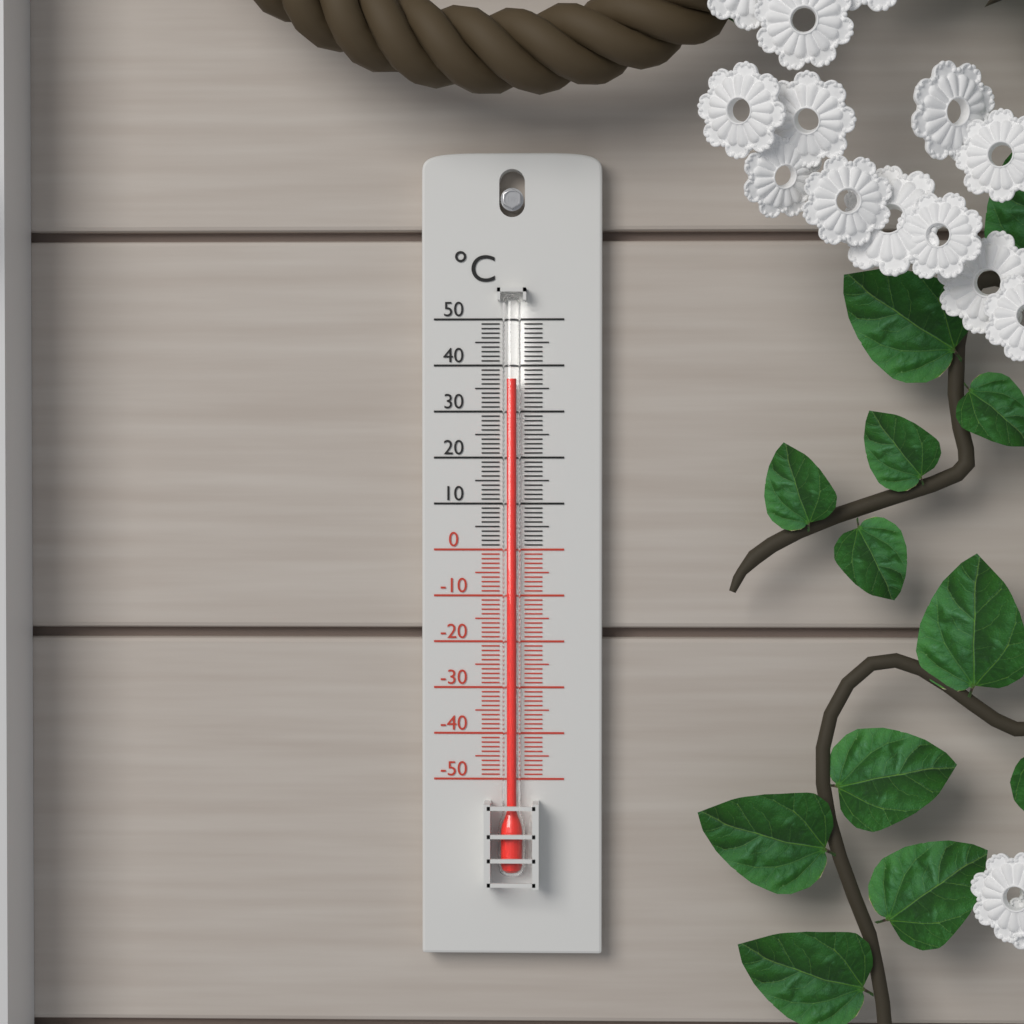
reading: 37 °C
